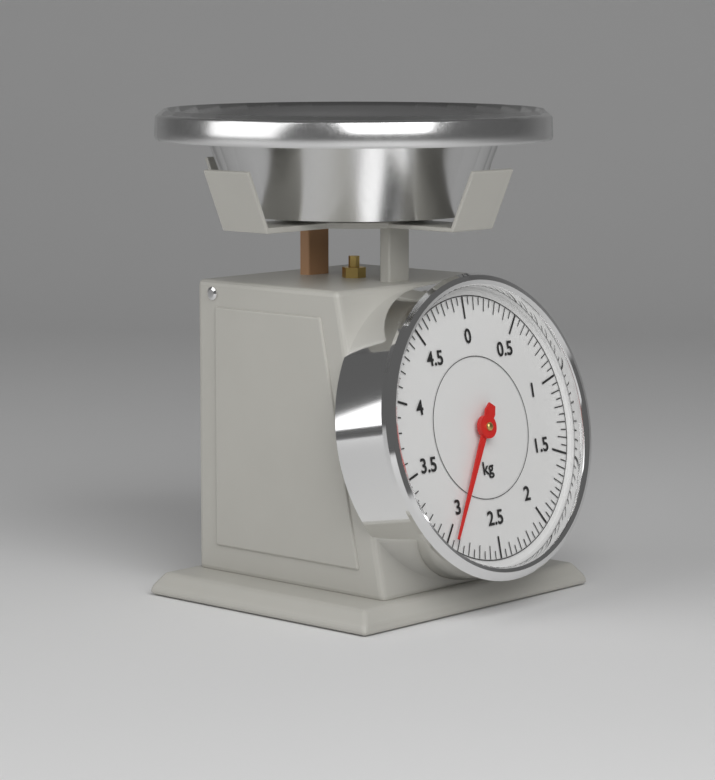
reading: 2.95 kg
